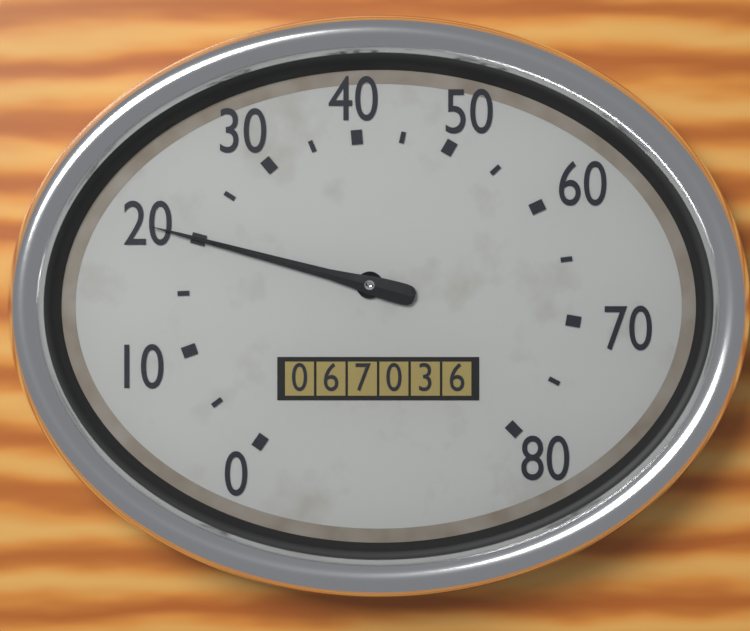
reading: 20 (no unit)
